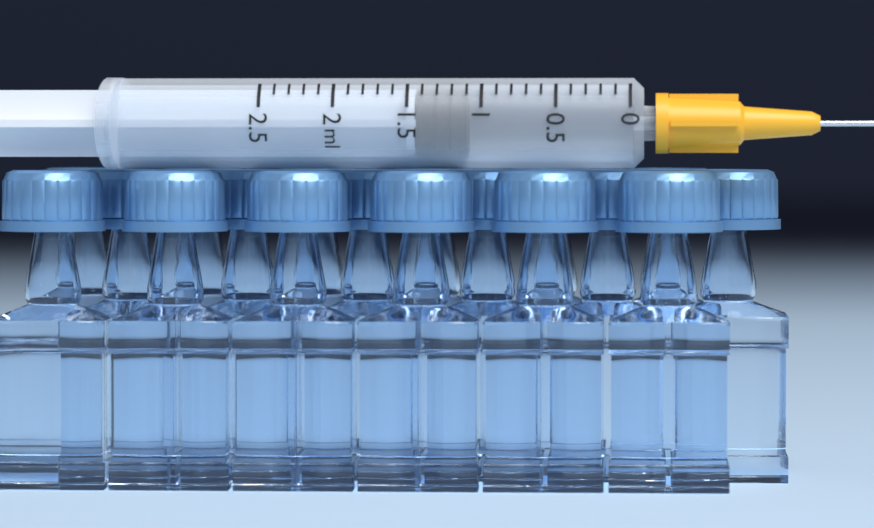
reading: 1.1 ml
